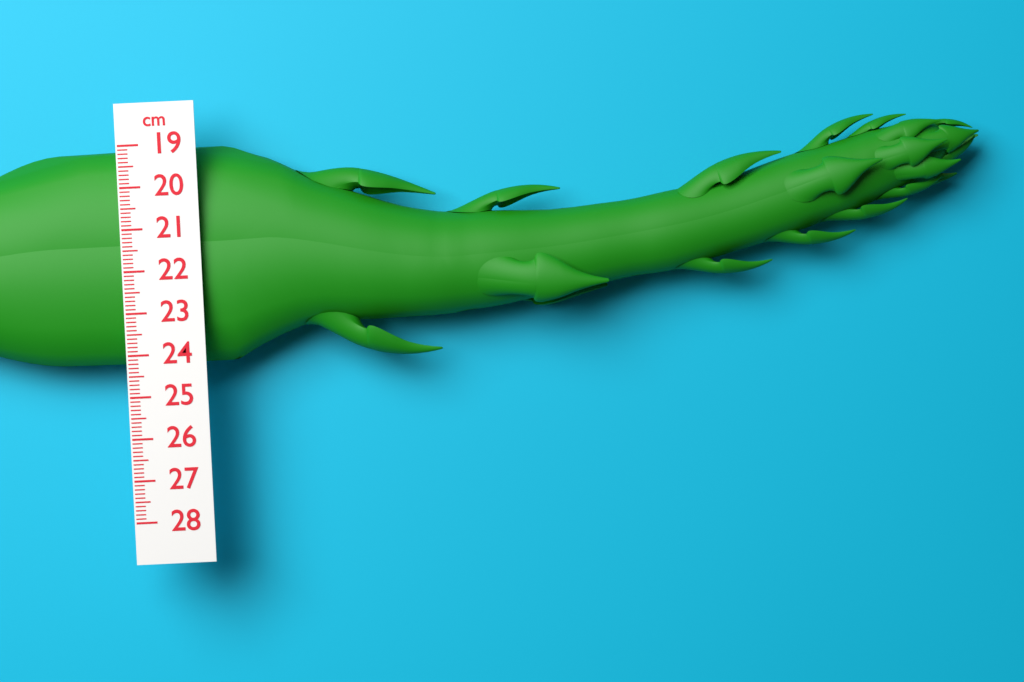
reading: 24.3 cm
